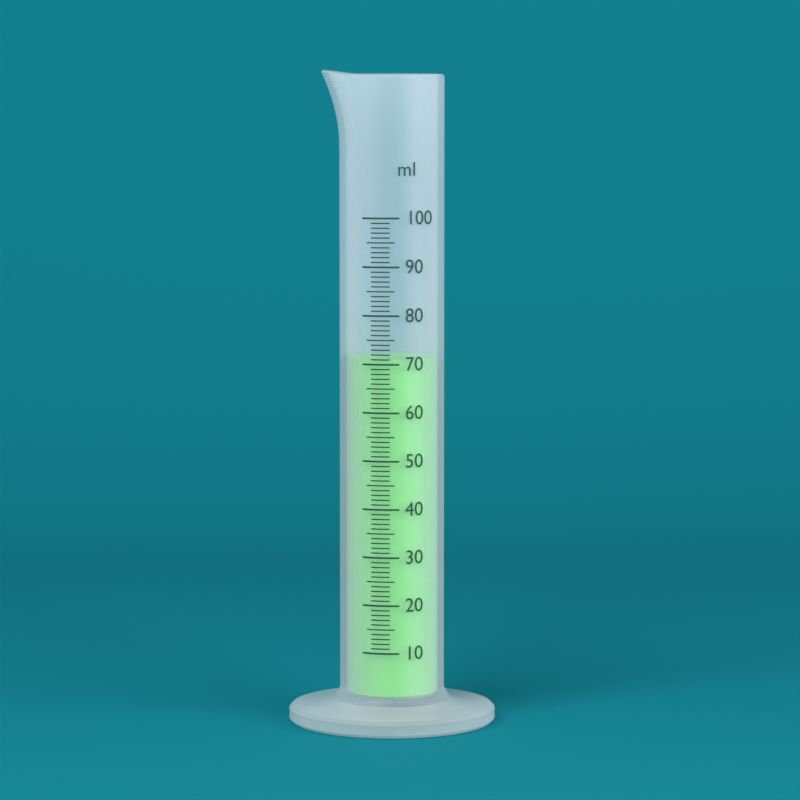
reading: 71 ml
